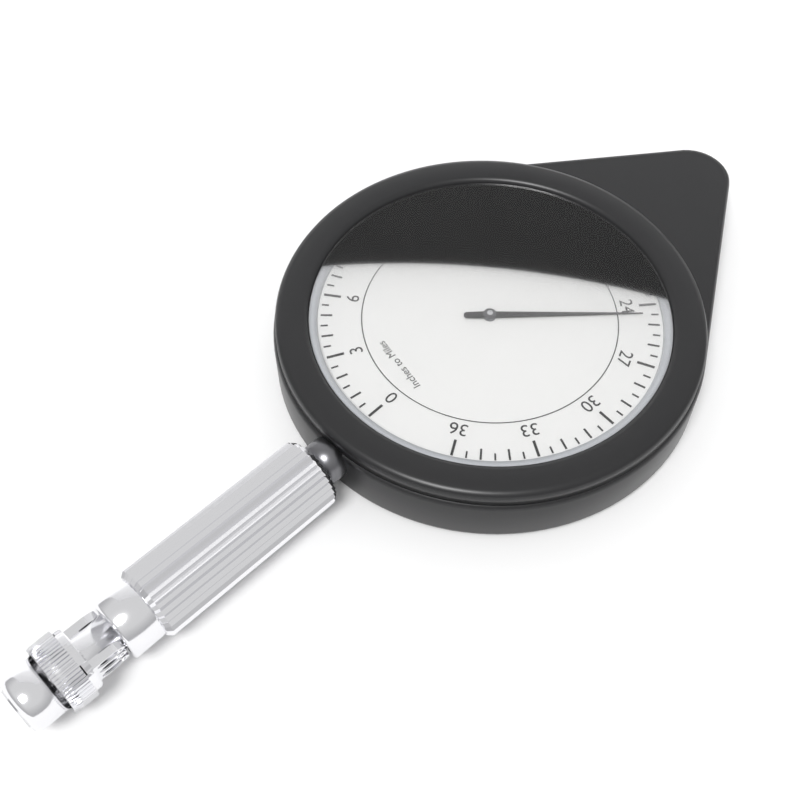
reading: 24.5 miles
